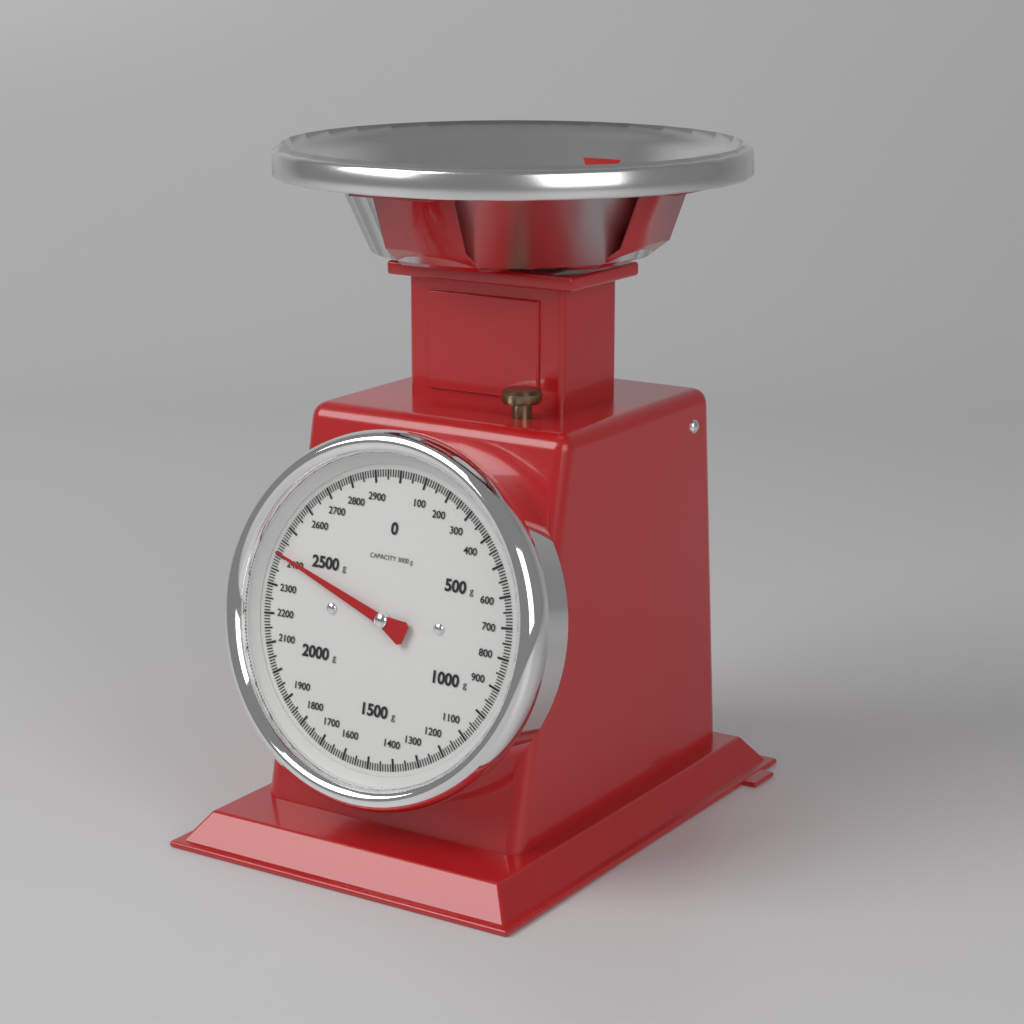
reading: 2410 g
